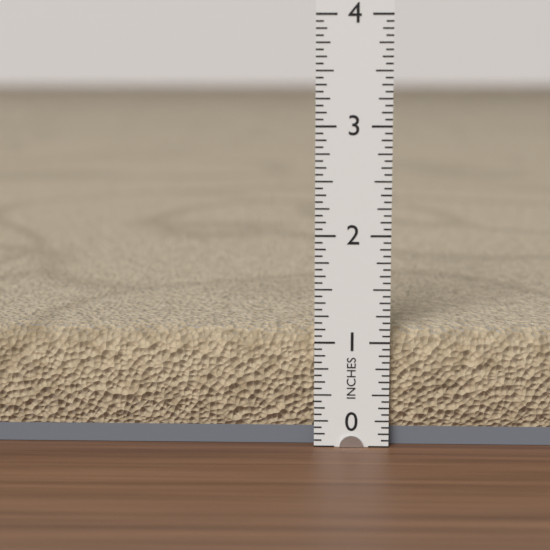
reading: 1.1250 in
